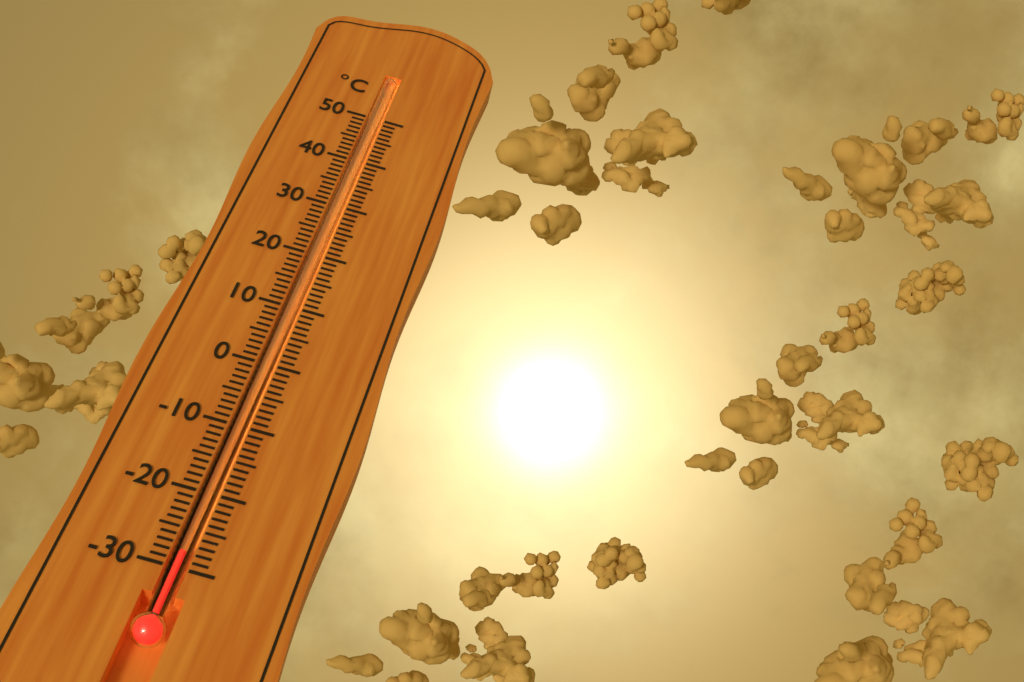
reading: -28 °C
